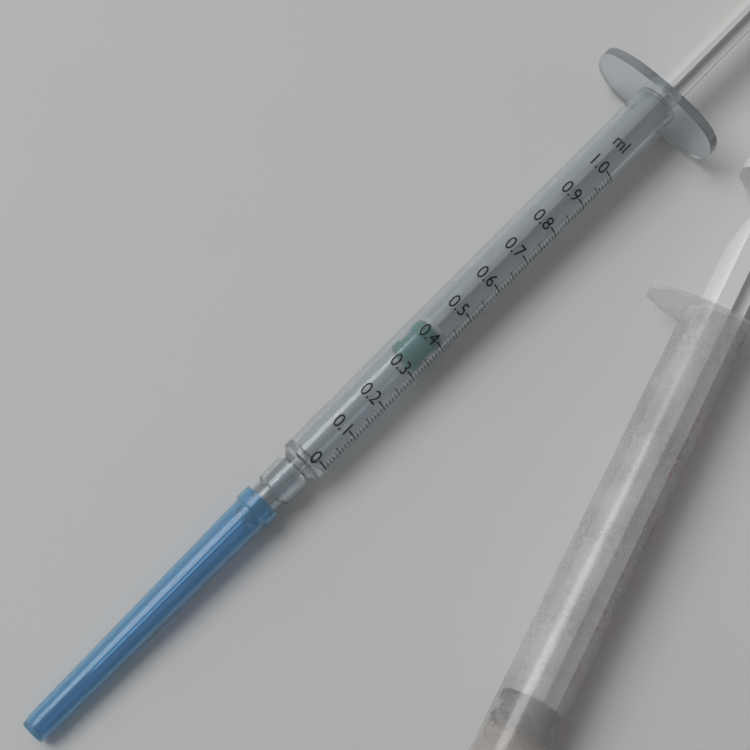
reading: 0.32 ml
